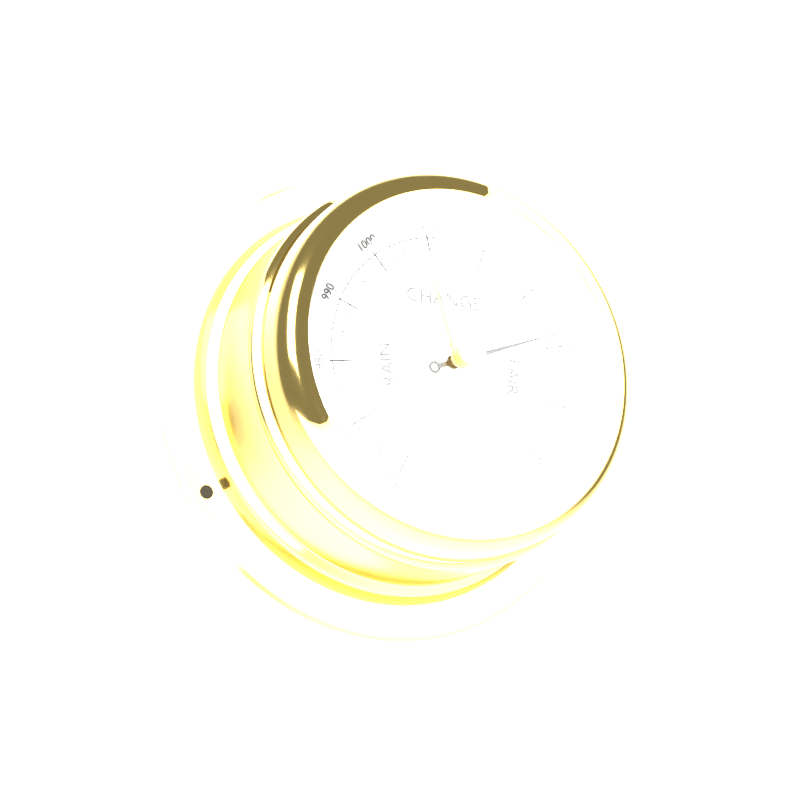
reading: 1038 mbar
